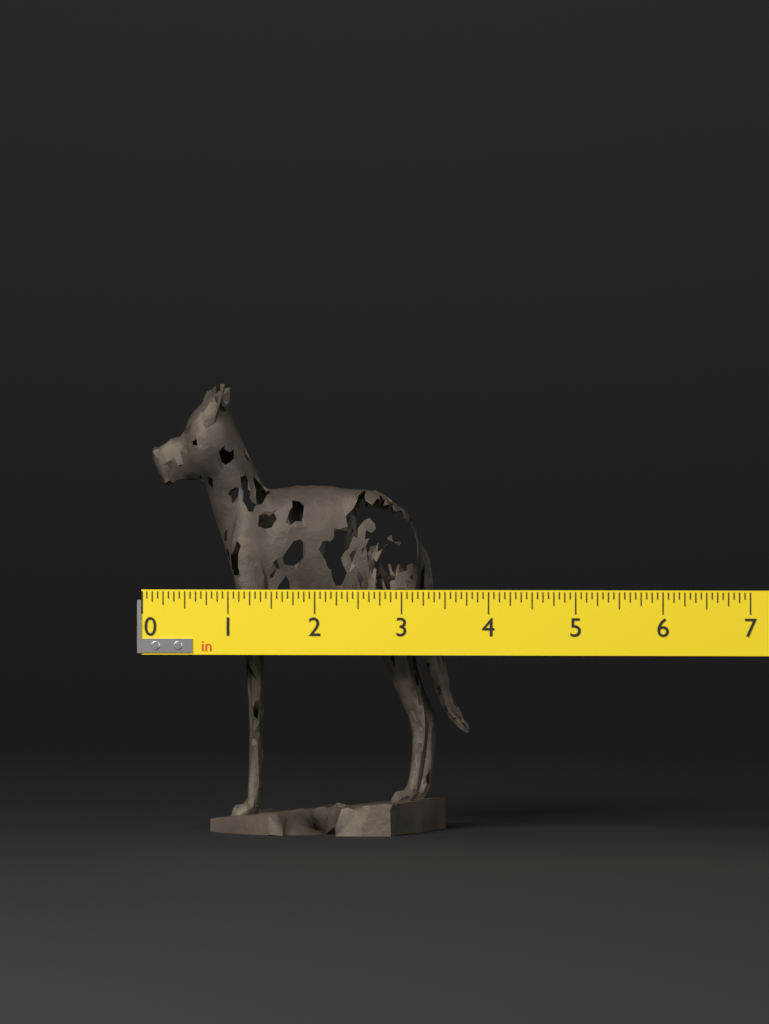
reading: 3.6875 in
